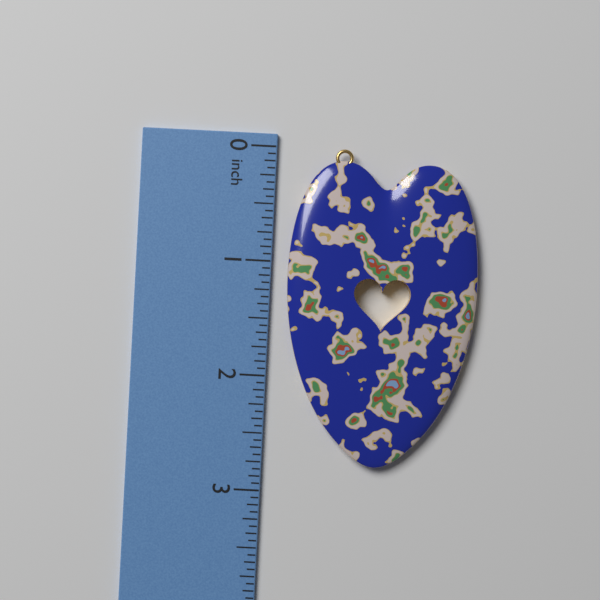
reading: 2.7500 in
